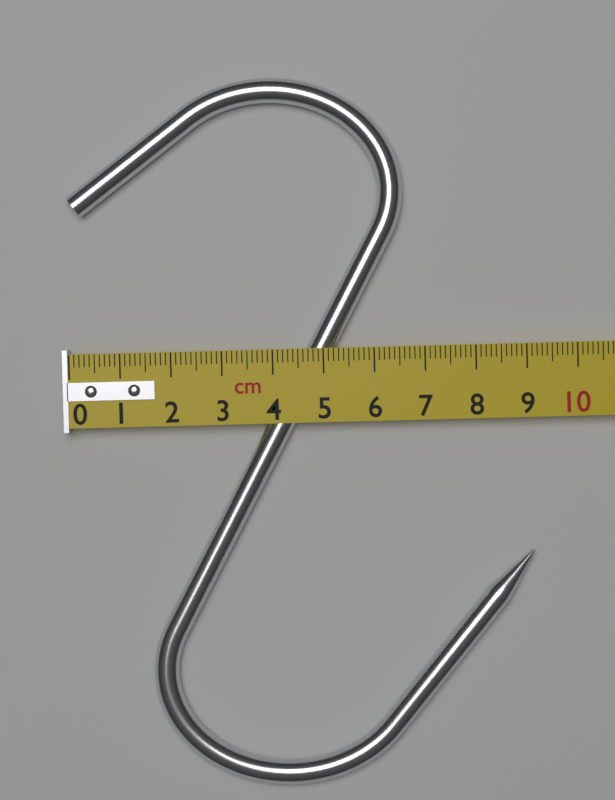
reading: 9.1 cm
